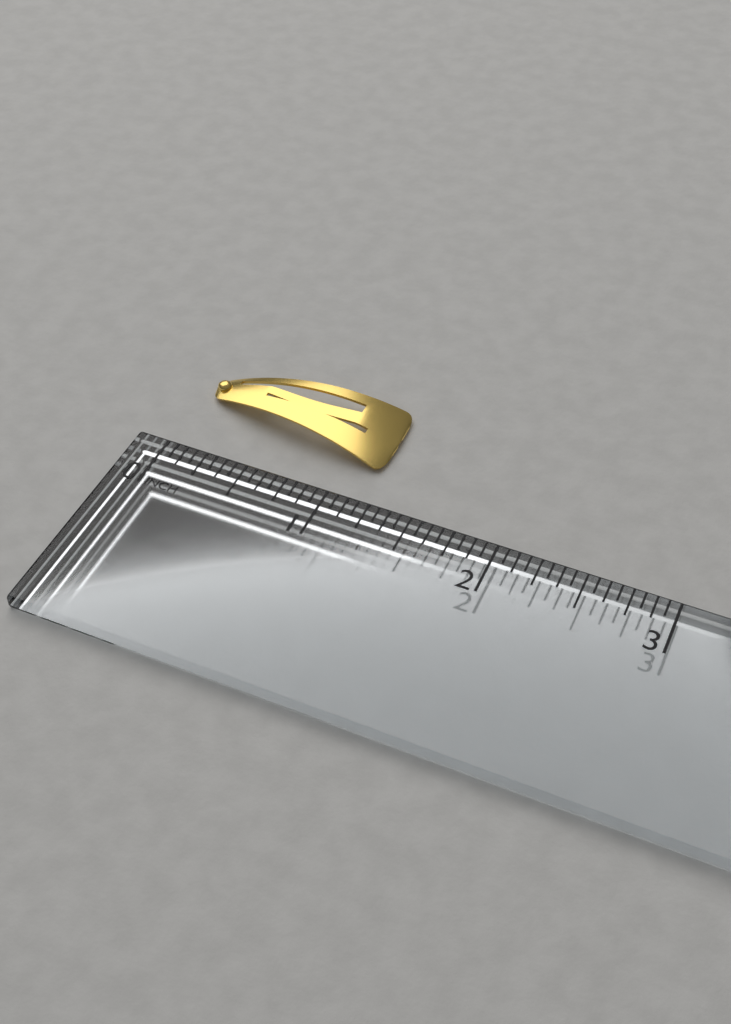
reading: 1.1875 in
